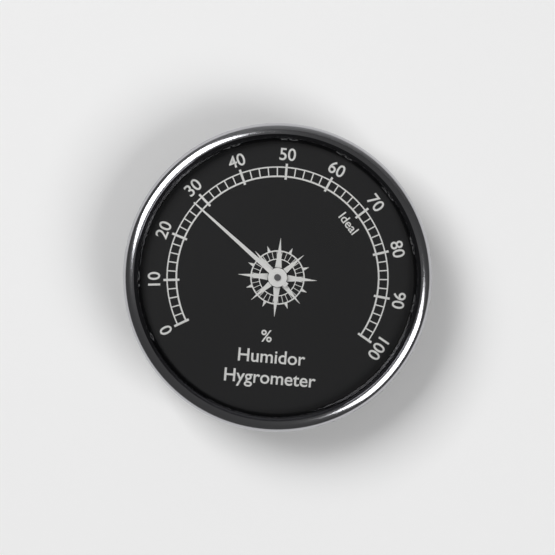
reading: 28 %
